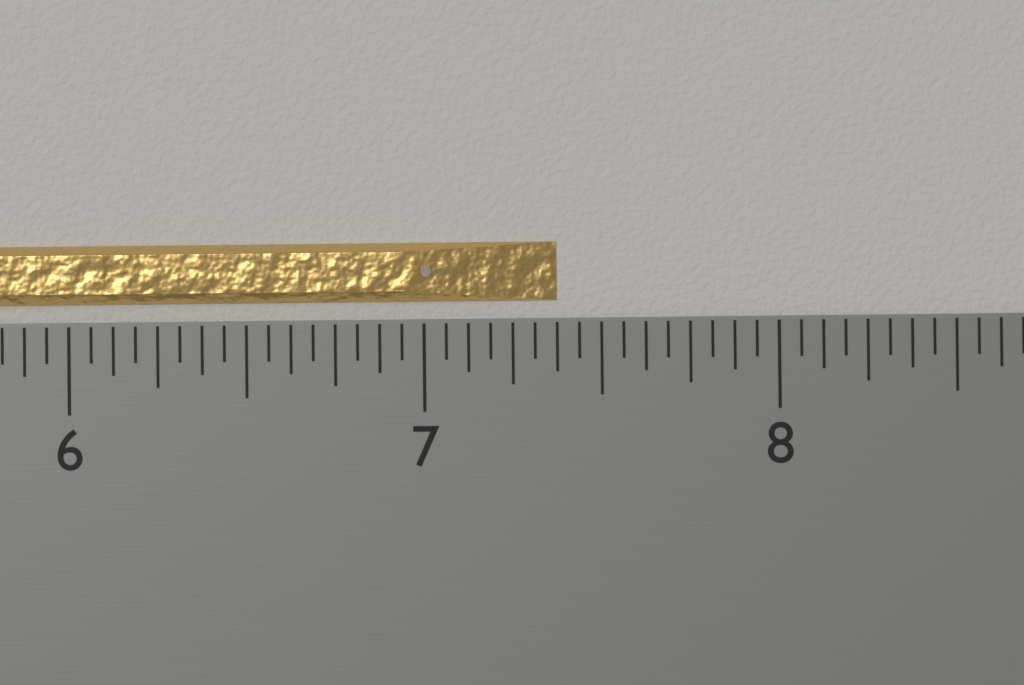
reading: 7.3750 inch
